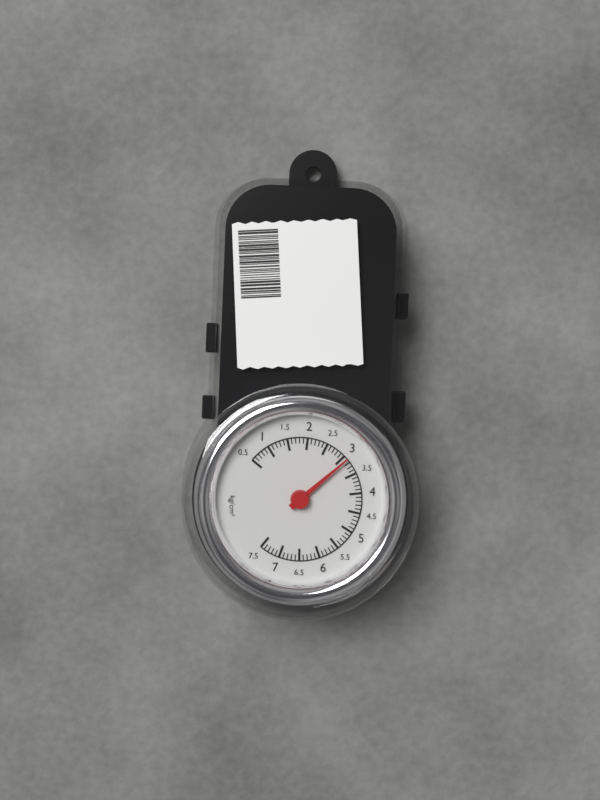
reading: 3.1 kg/cm²
